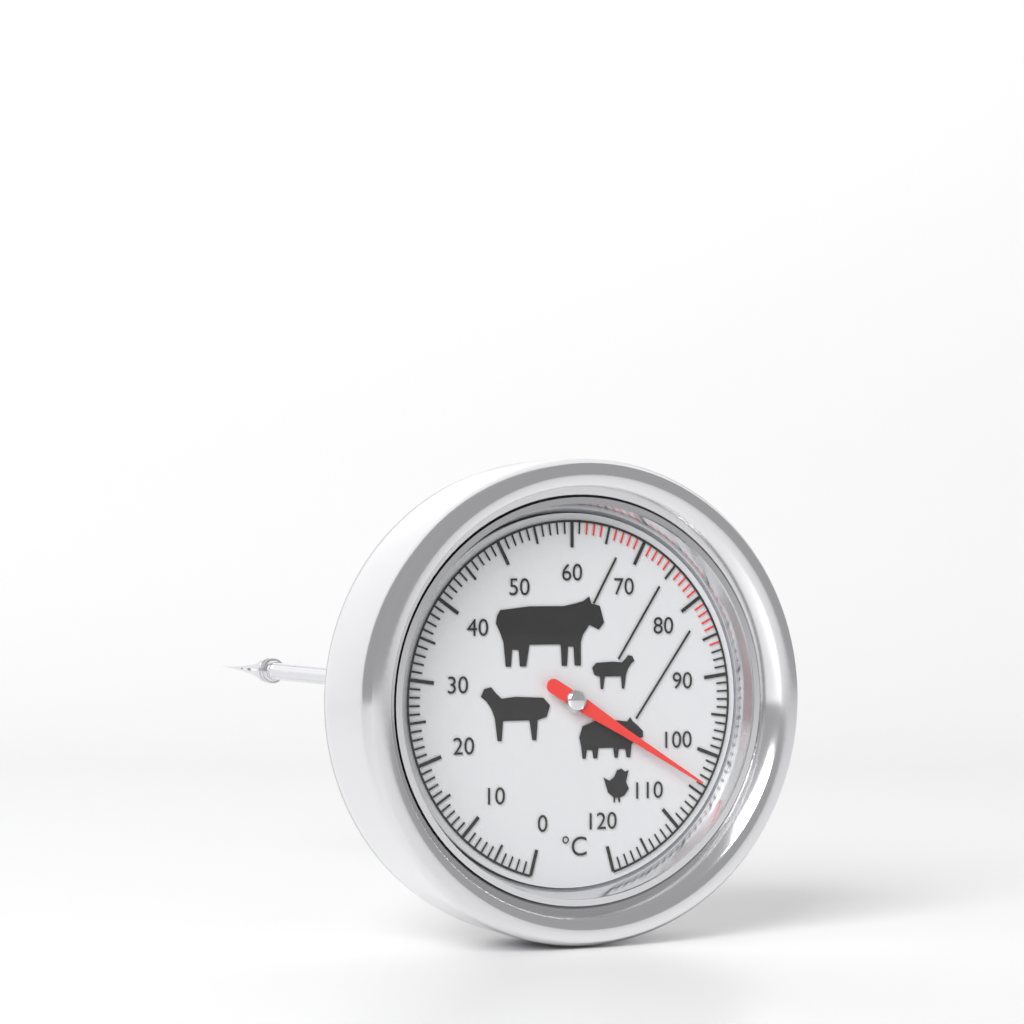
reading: 104 °C
